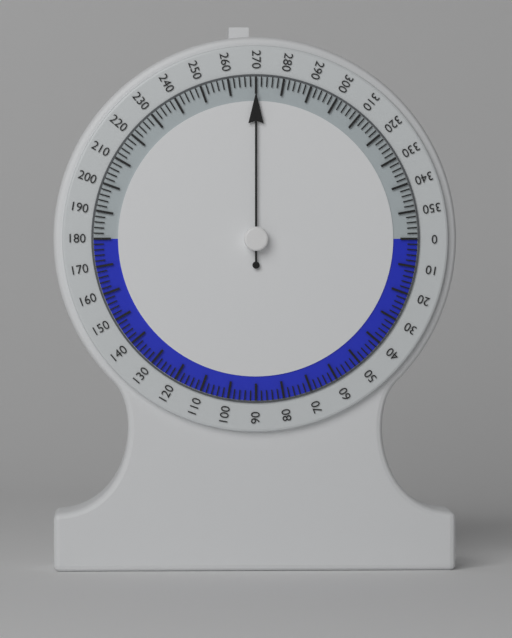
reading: 270 (no unit)
